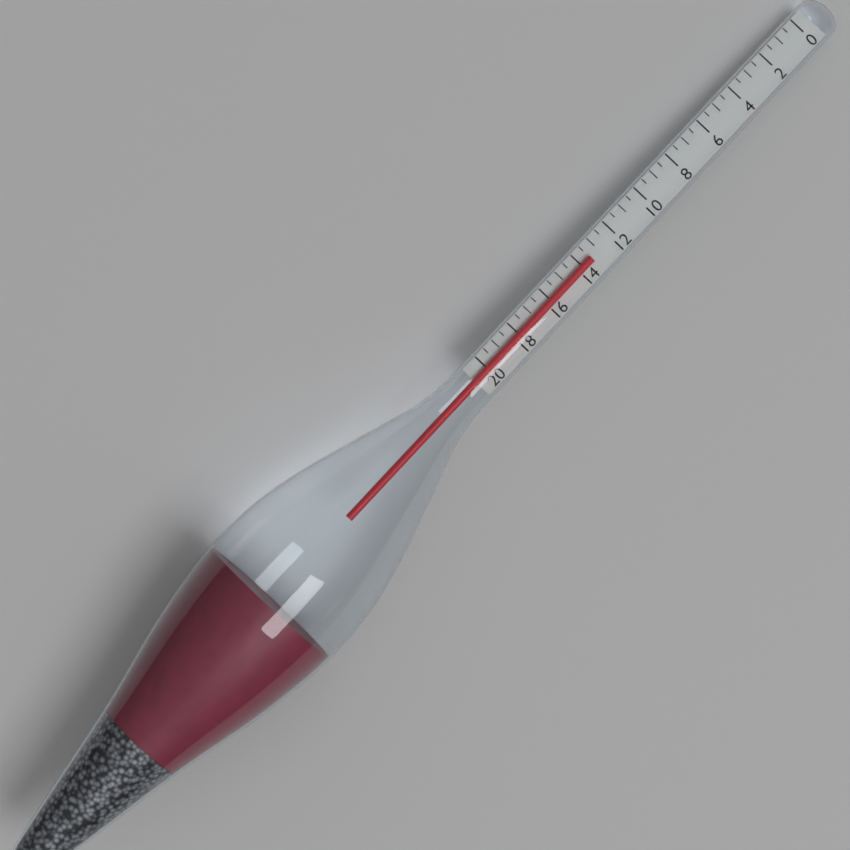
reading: 13.5 (no unit)
